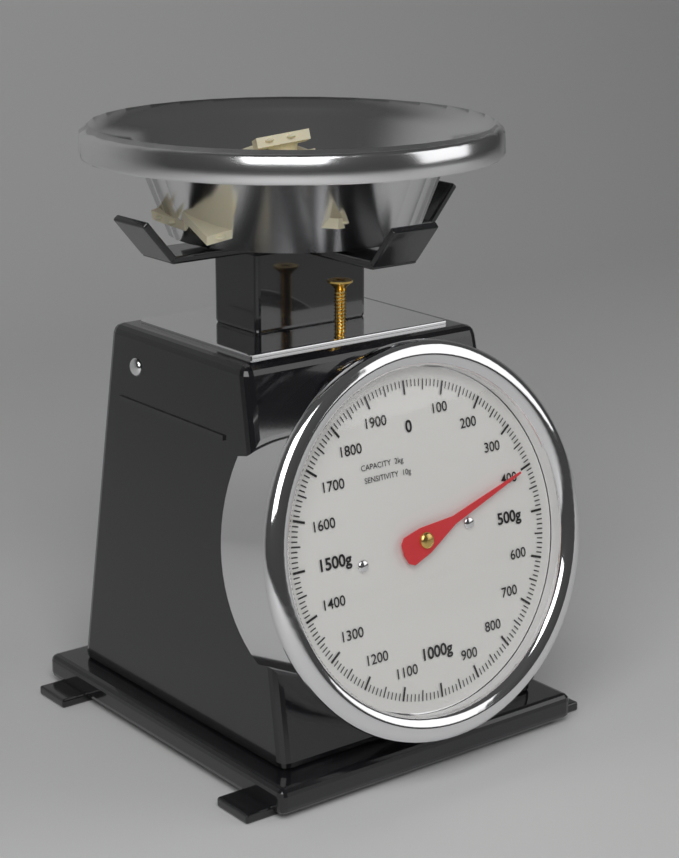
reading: 400 g
